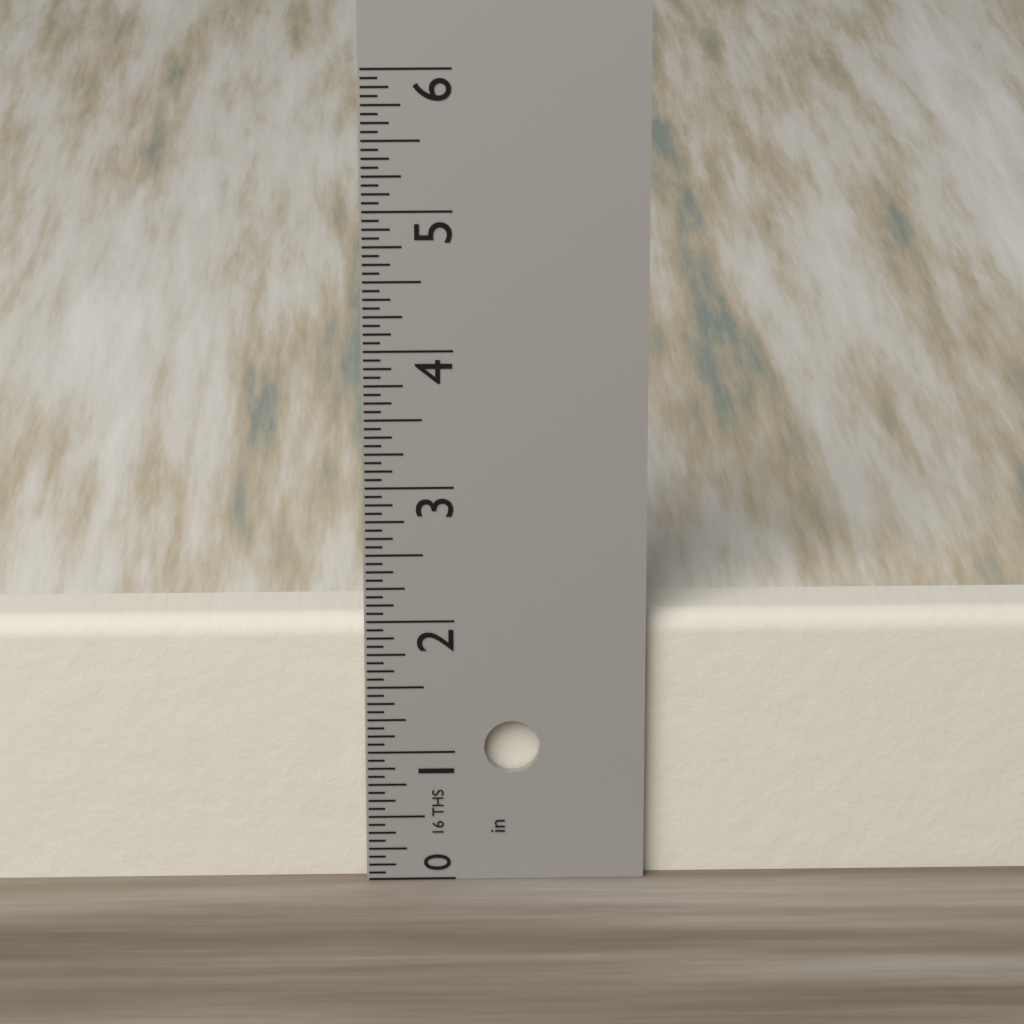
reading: 2.0000 in
